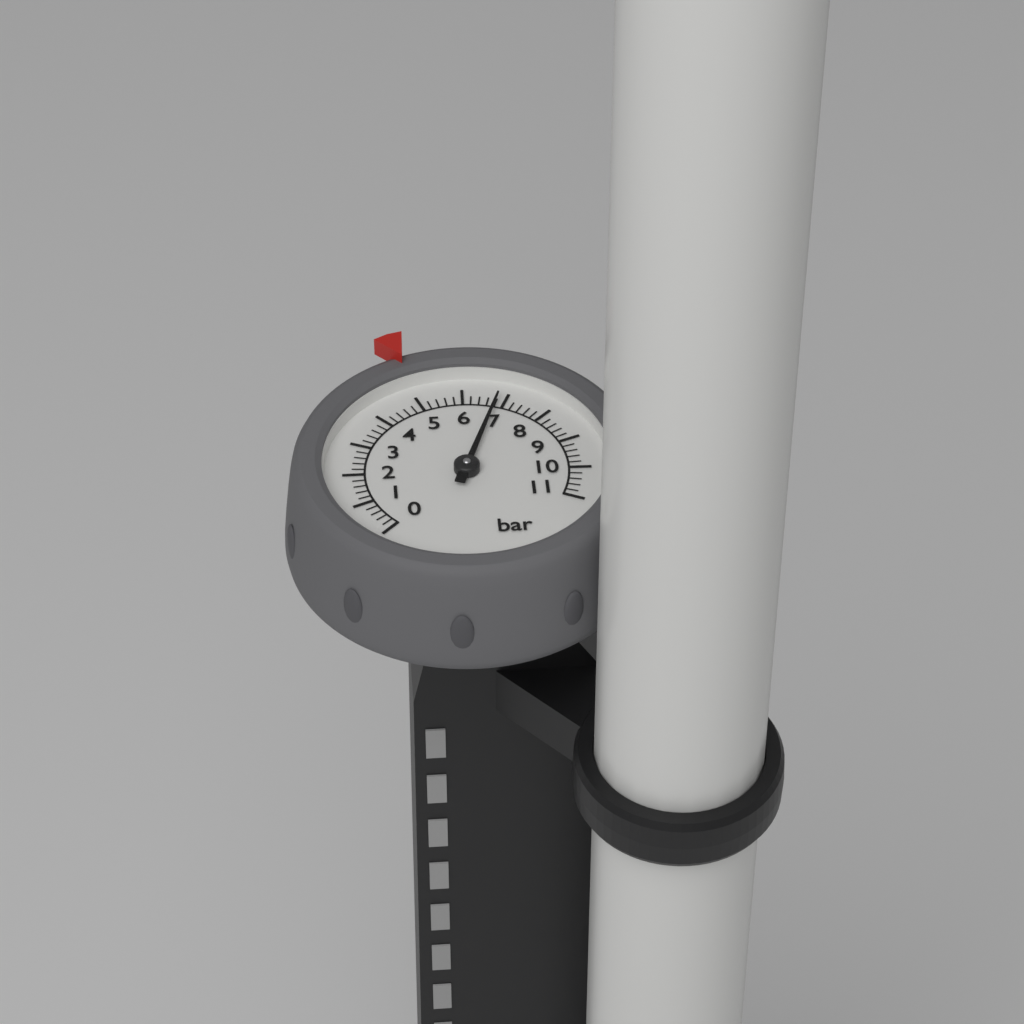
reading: 6.8 bar
